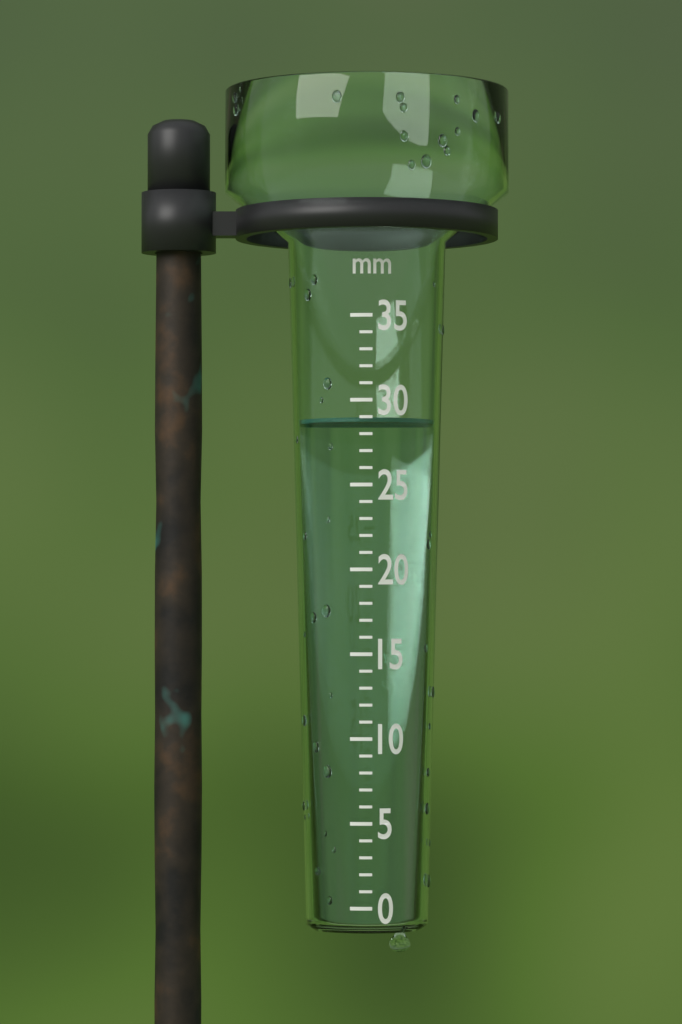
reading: 29 mm
